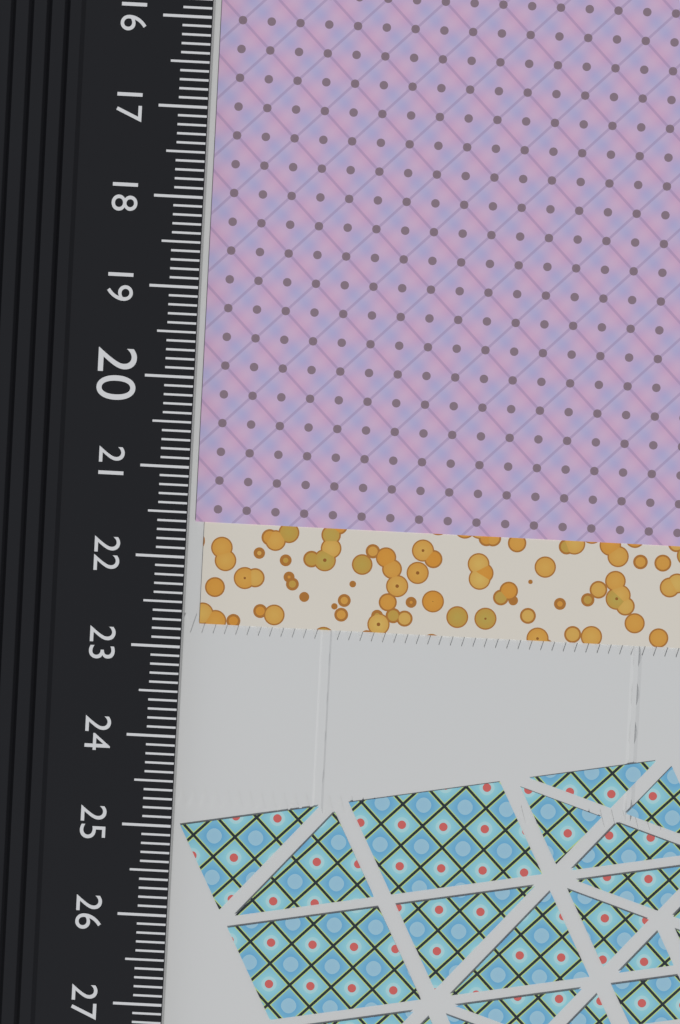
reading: 21.6 cm
